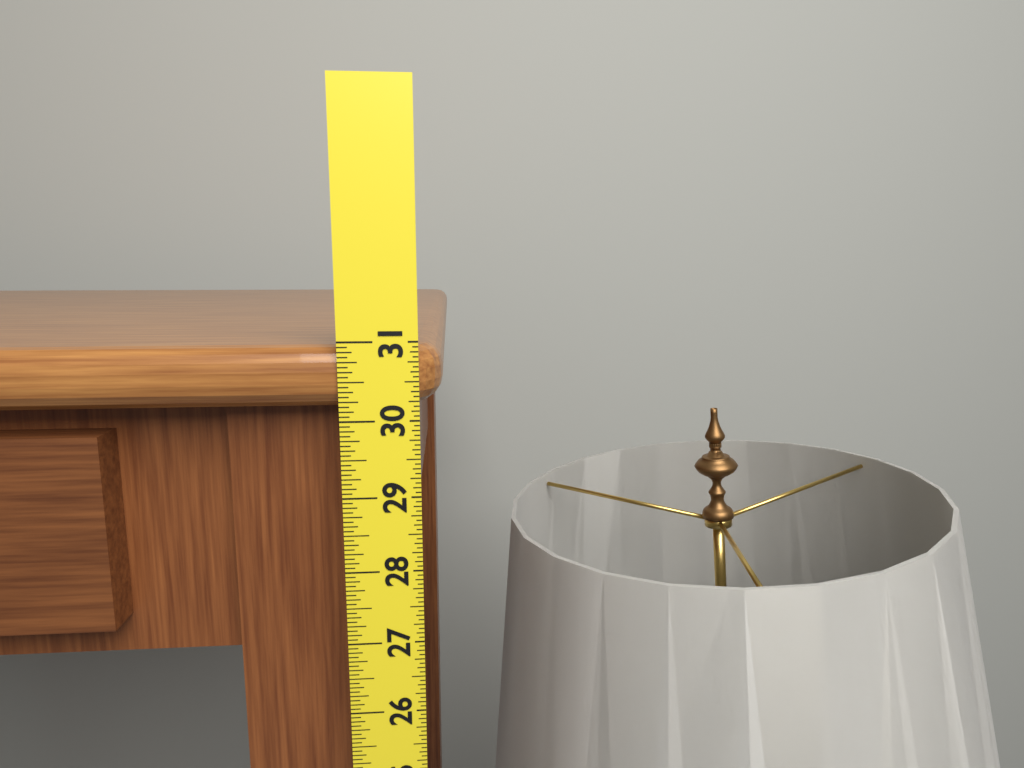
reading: 30.9375 in
